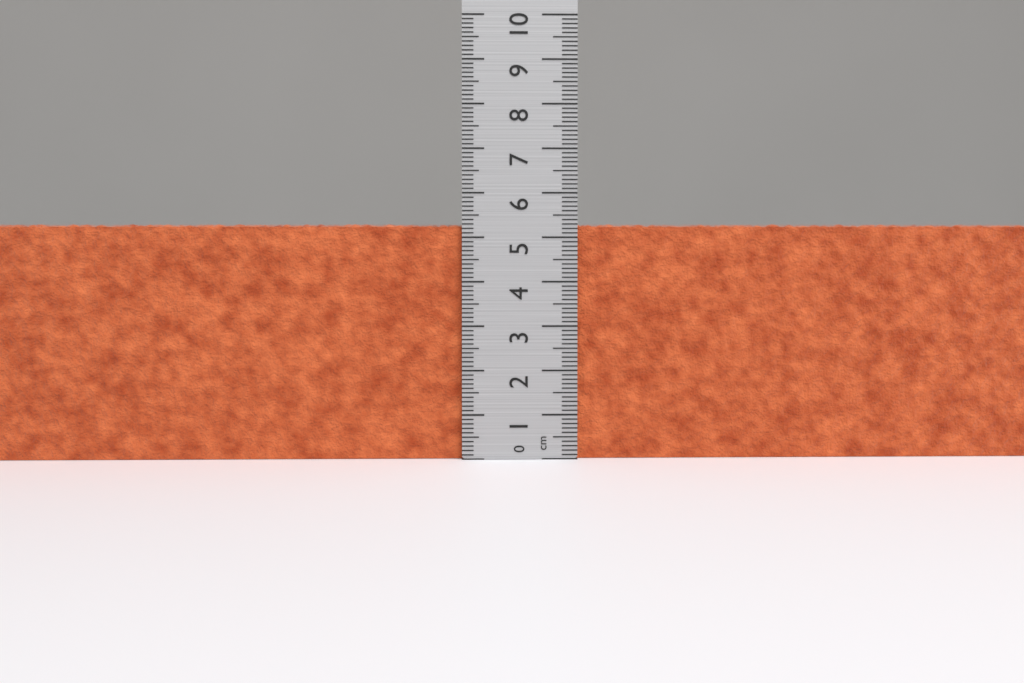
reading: 5.3 cm
